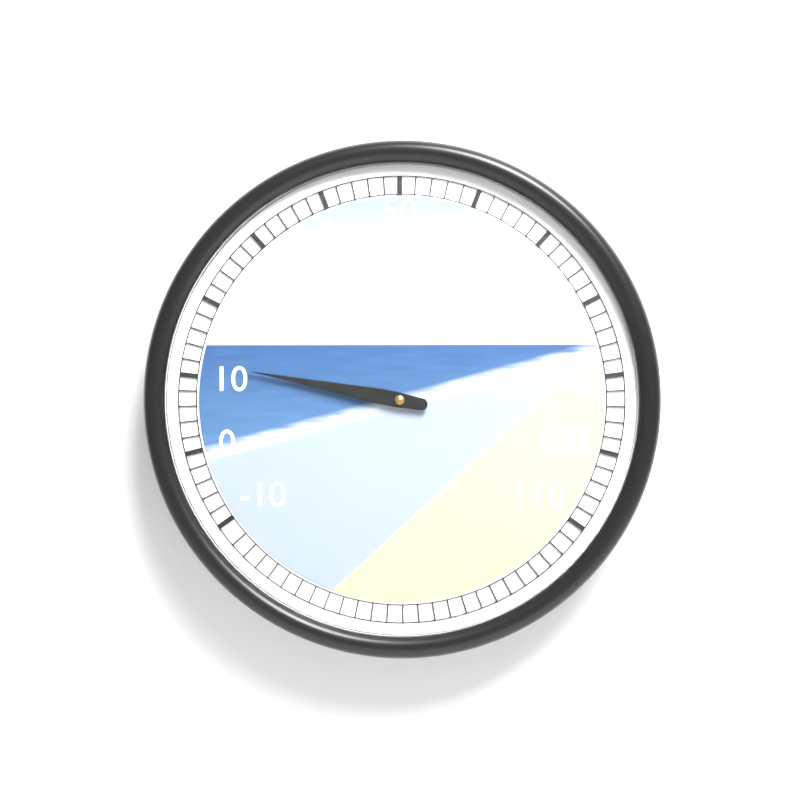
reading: 12 (no unit)
